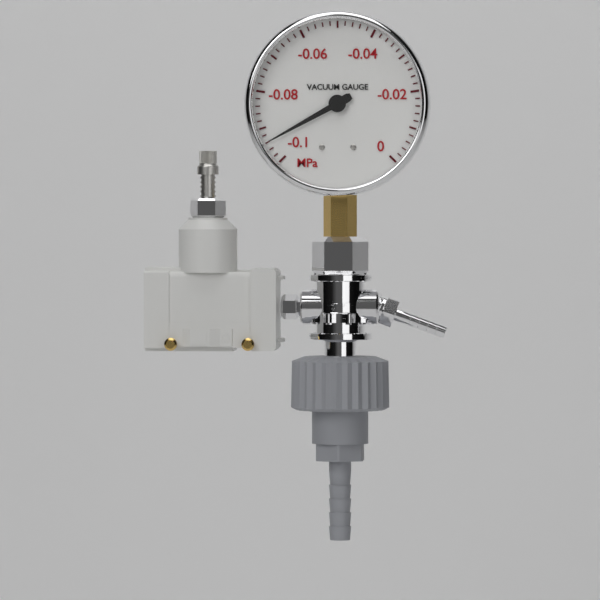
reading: -0.094 MPa
